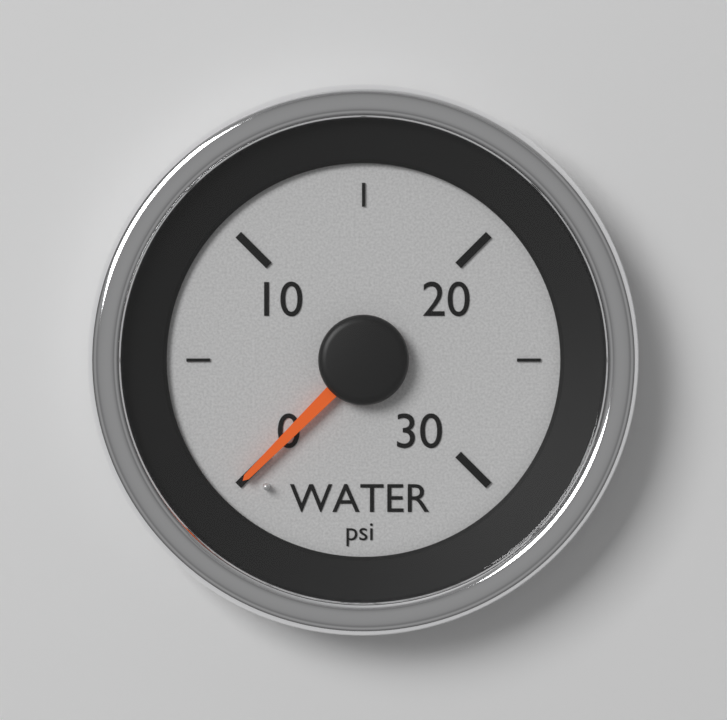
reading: 0 psi
